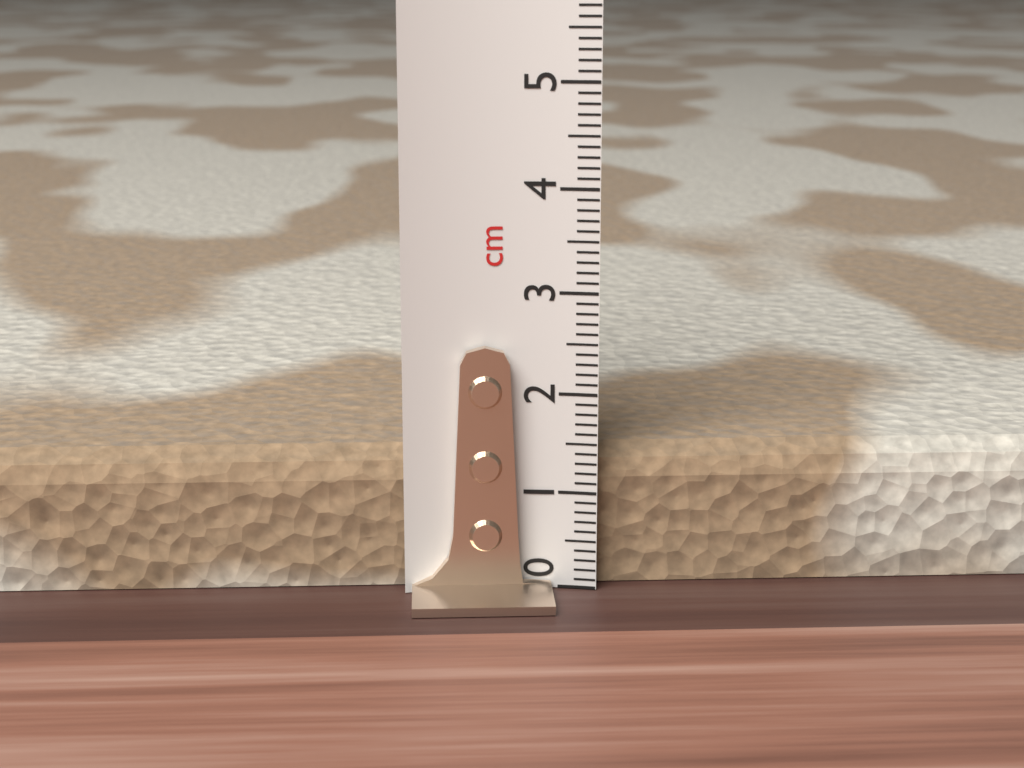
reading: 1.4 cm
